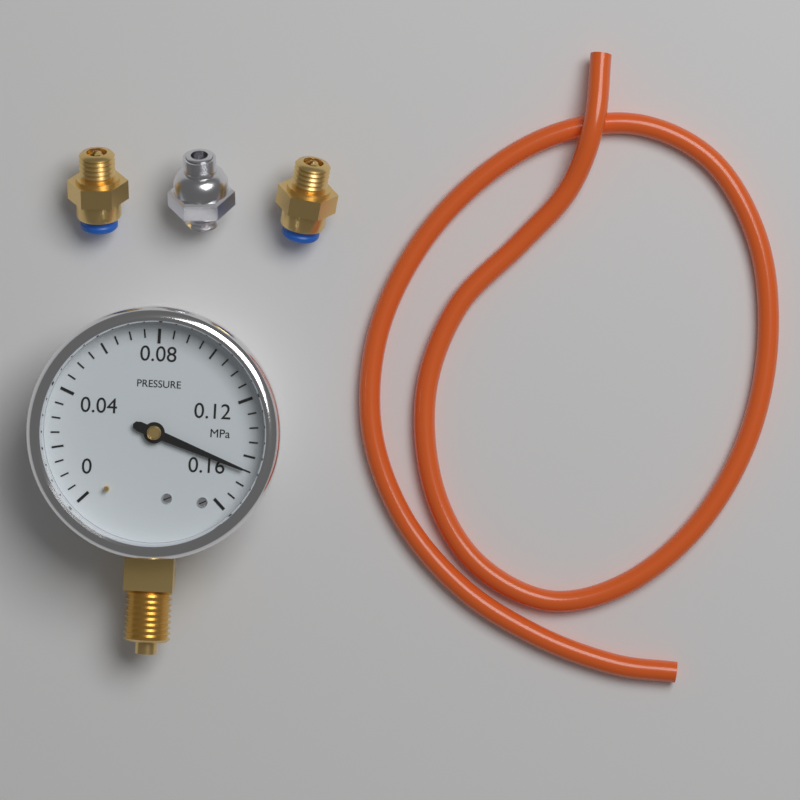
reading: 0.145 MPa
